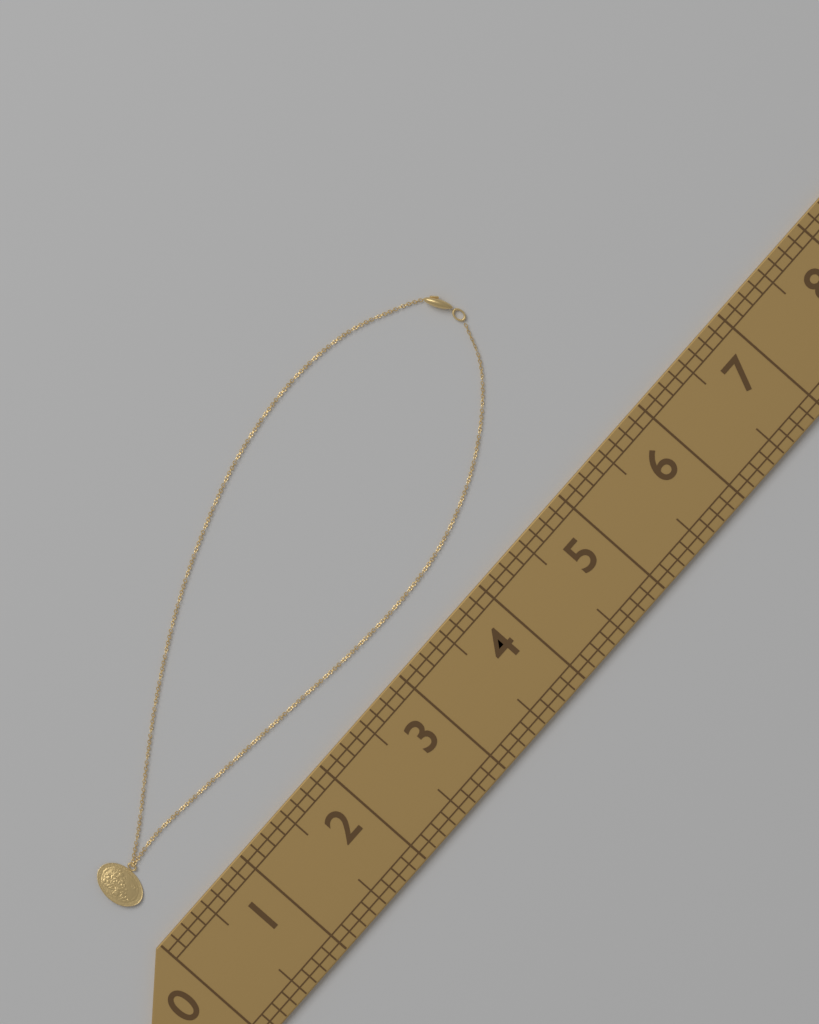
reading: 5.625 (no unit)
